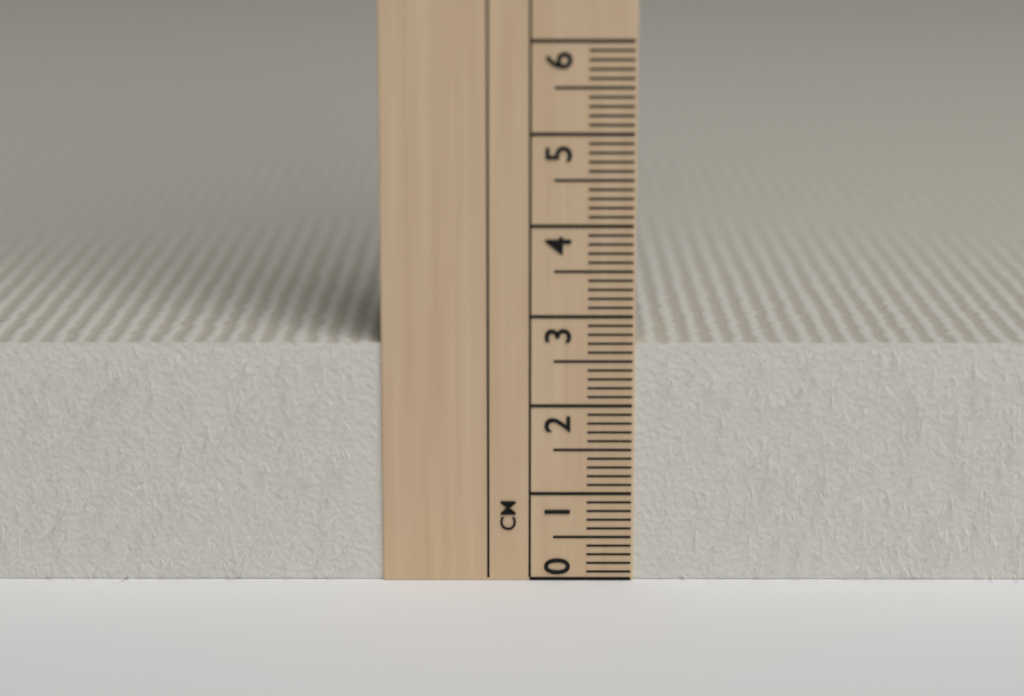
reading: 2.7 cm
